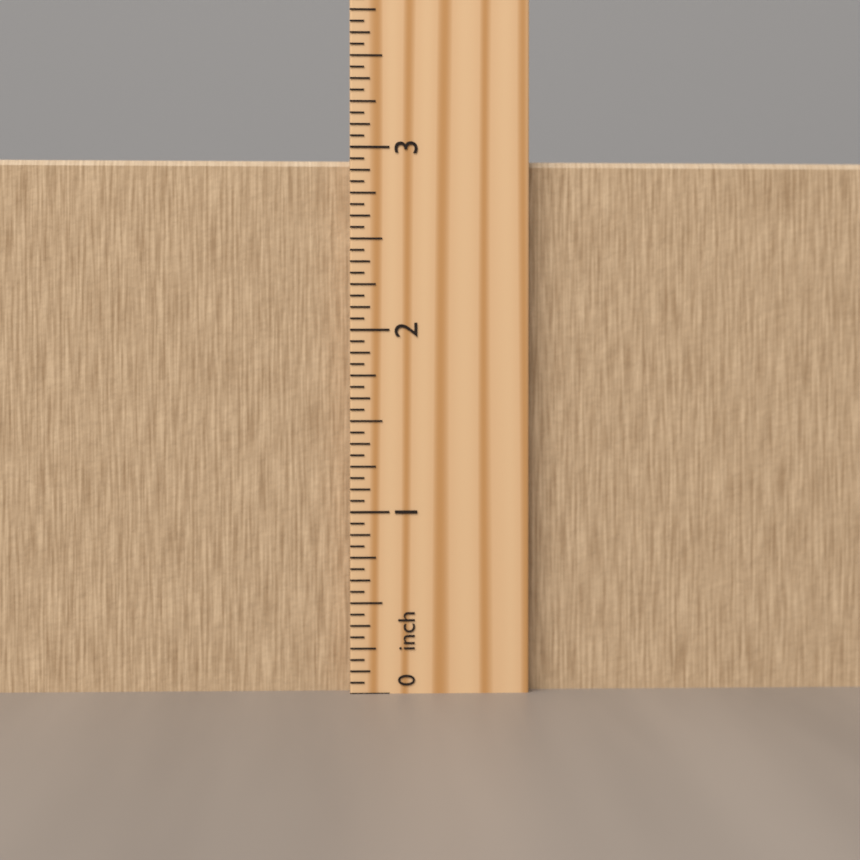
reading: 2.9375 inch
